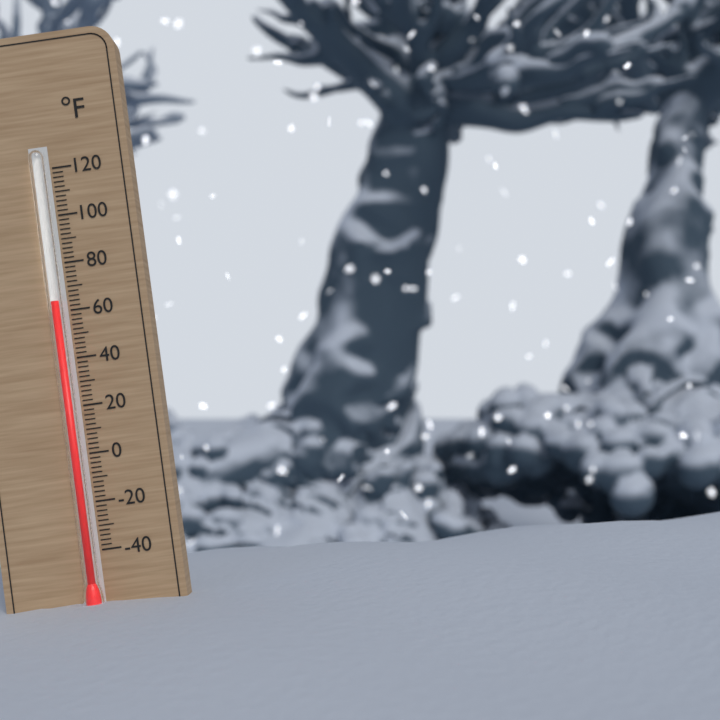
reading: 64 °F
